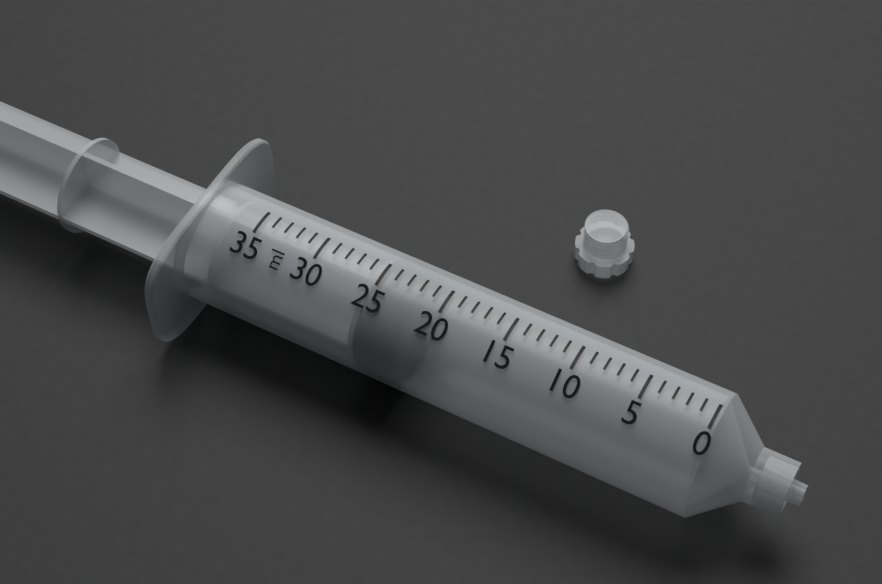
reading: 22 ml
